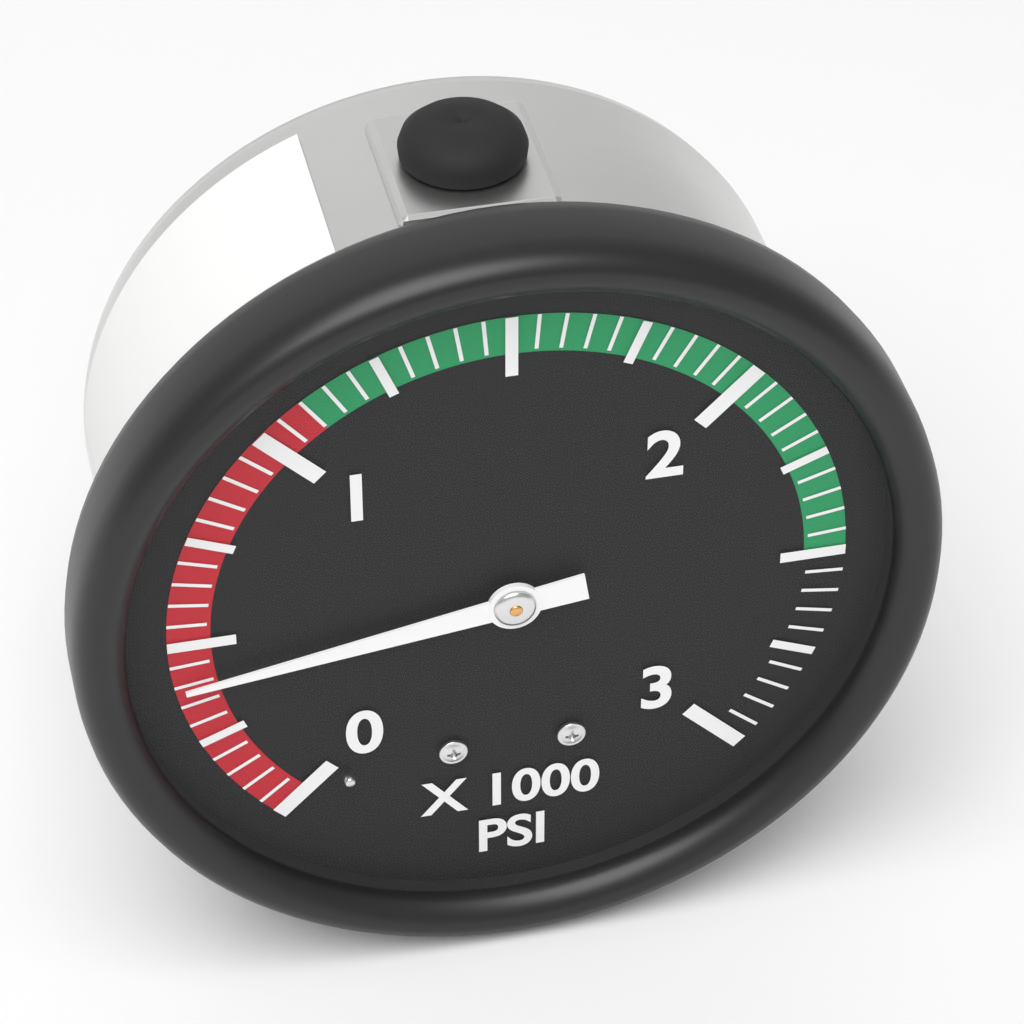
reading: 400 psi
